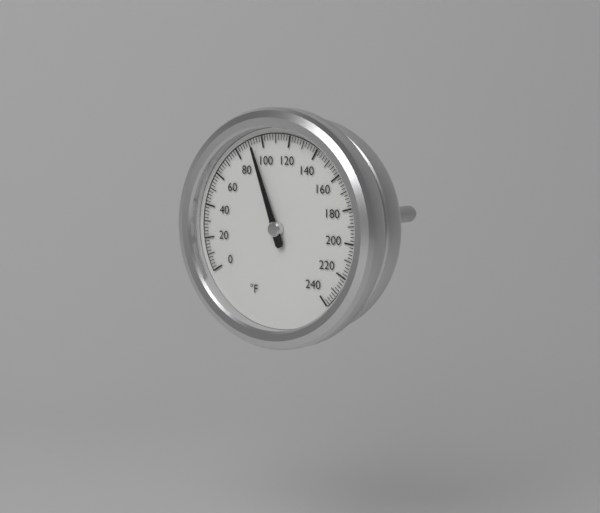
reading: 92 °F
